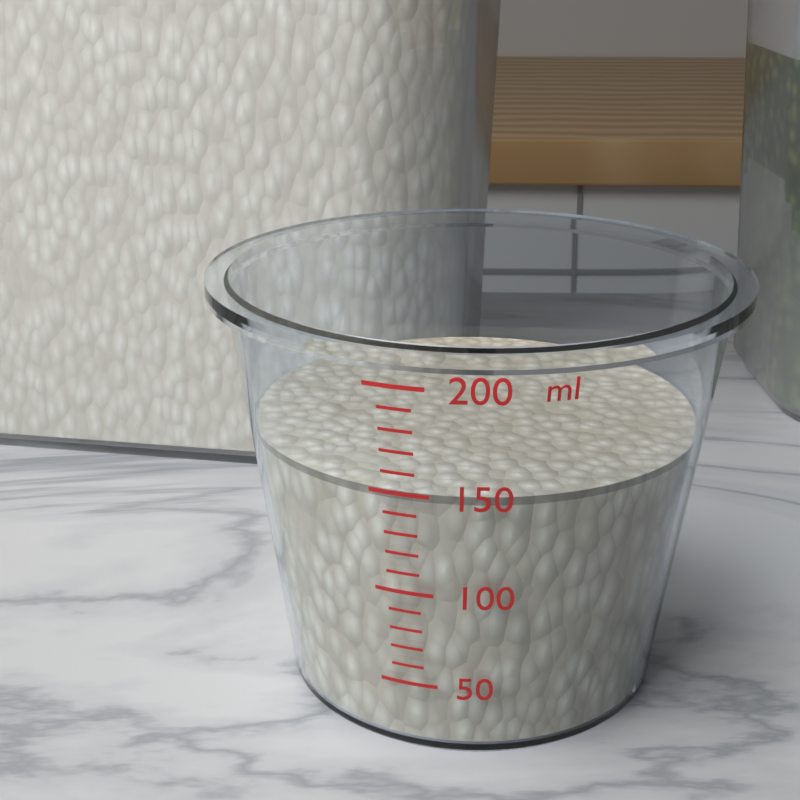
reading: 150 ml
